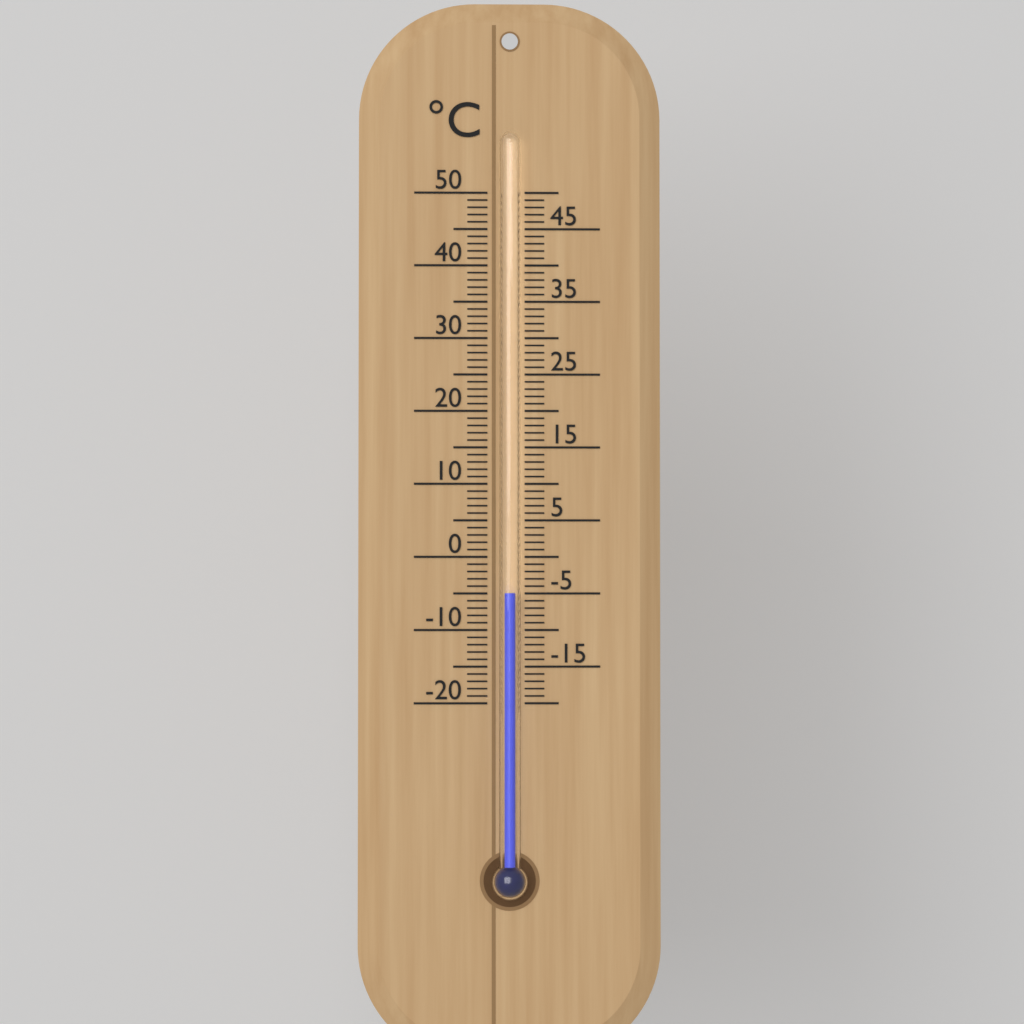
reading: -5 °C
